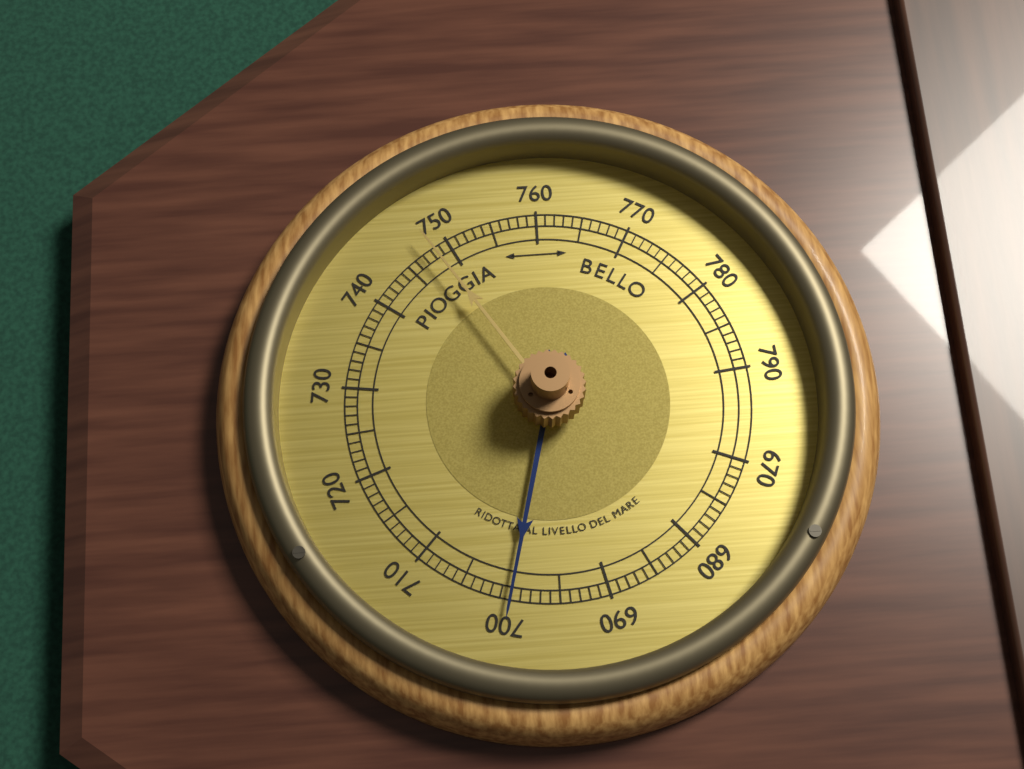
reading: 700 (no unit)
